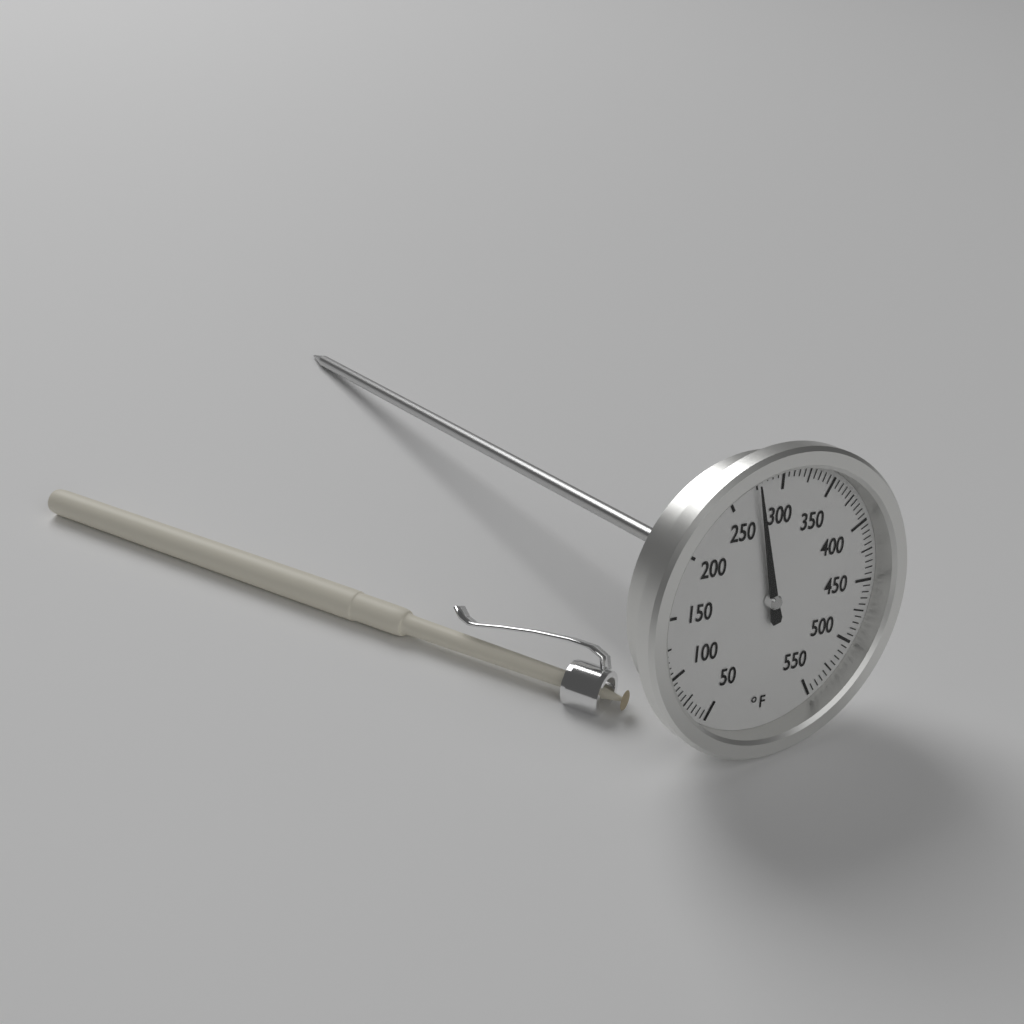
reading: 275 °F
